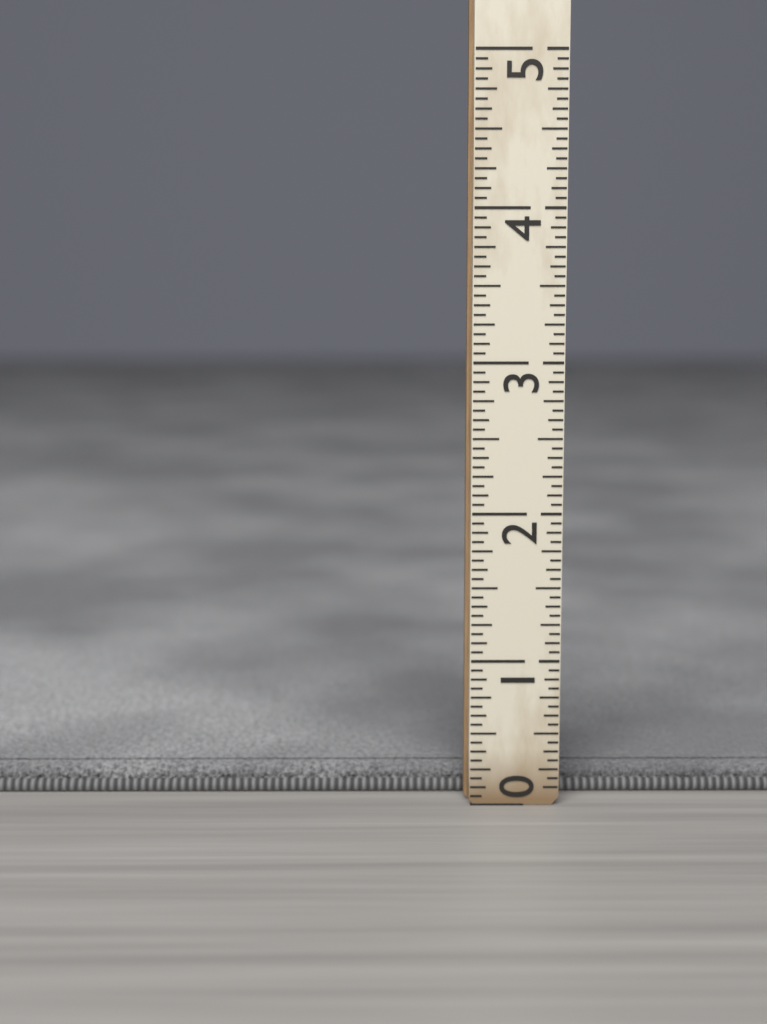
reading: 0.1875 (no unit)
